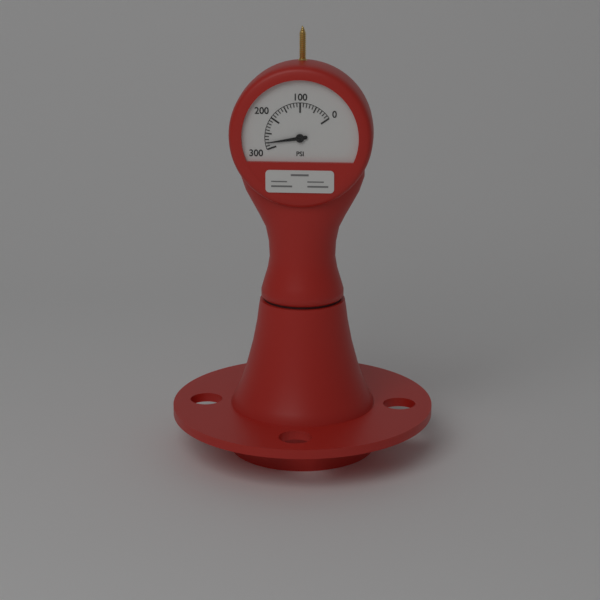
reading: 280 psi
